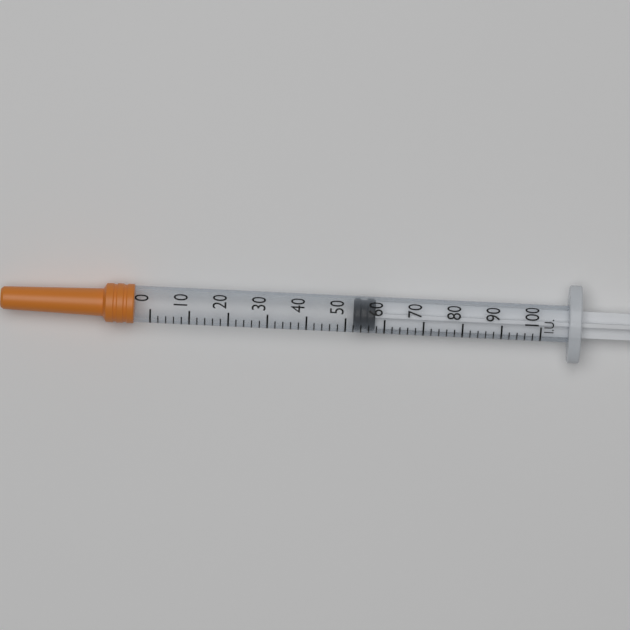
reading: 52 IU
